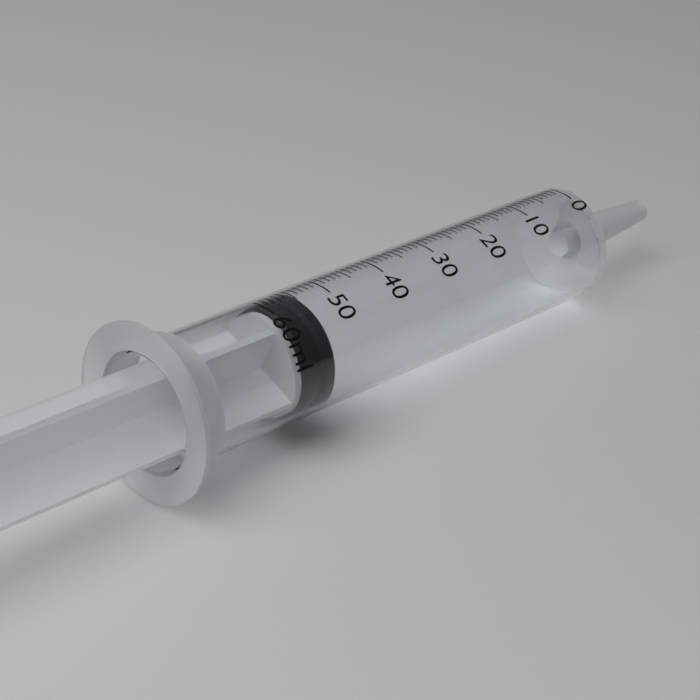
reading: 54 ml
